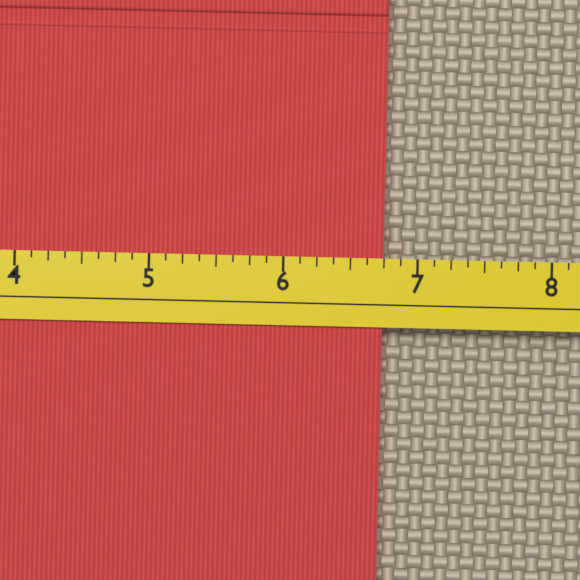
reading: 6.750 (no unit)
